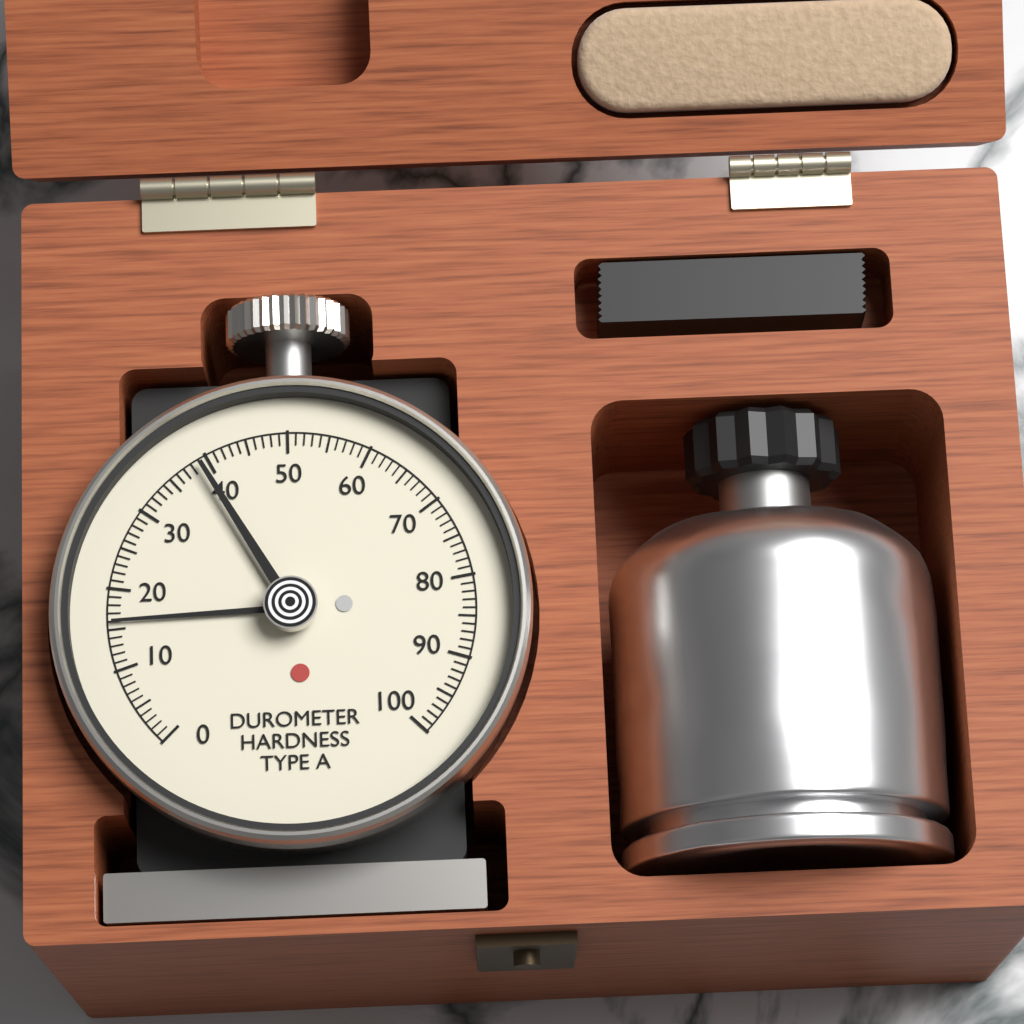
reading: 16 Shore A
